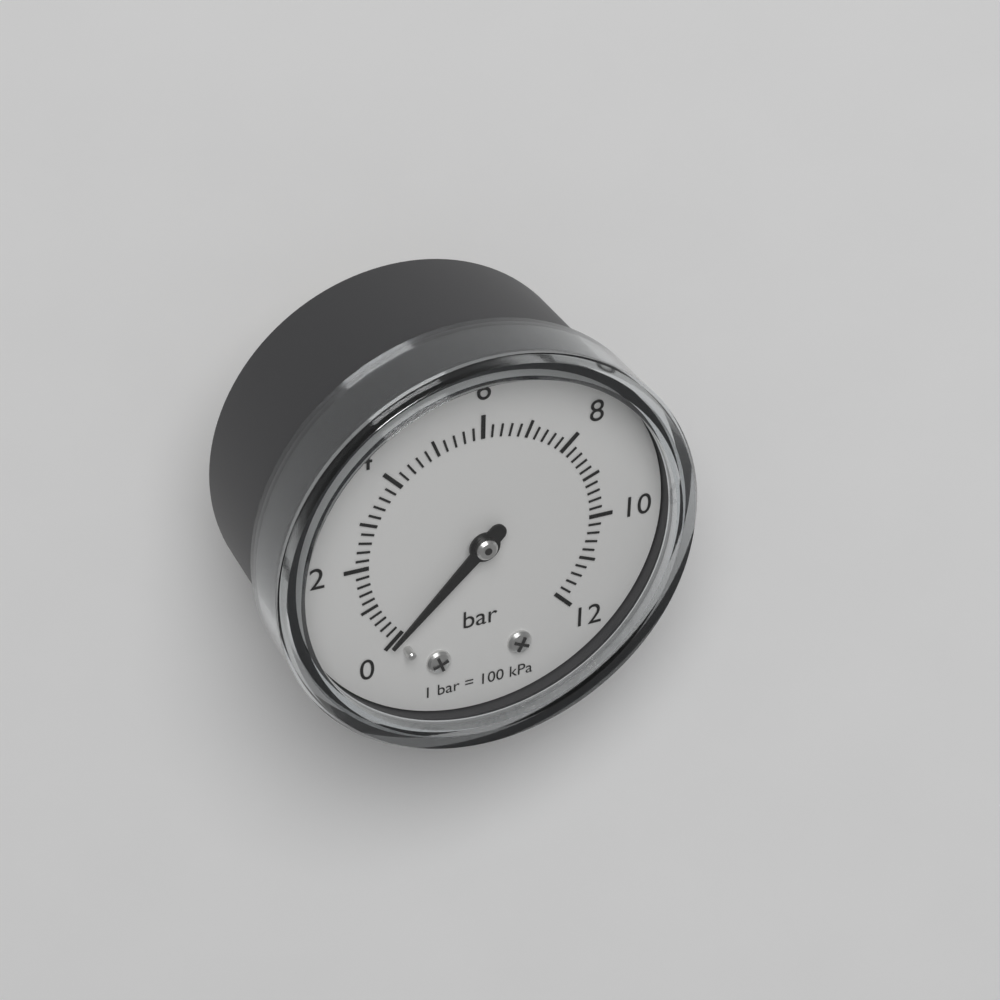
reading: 0.0 bar
